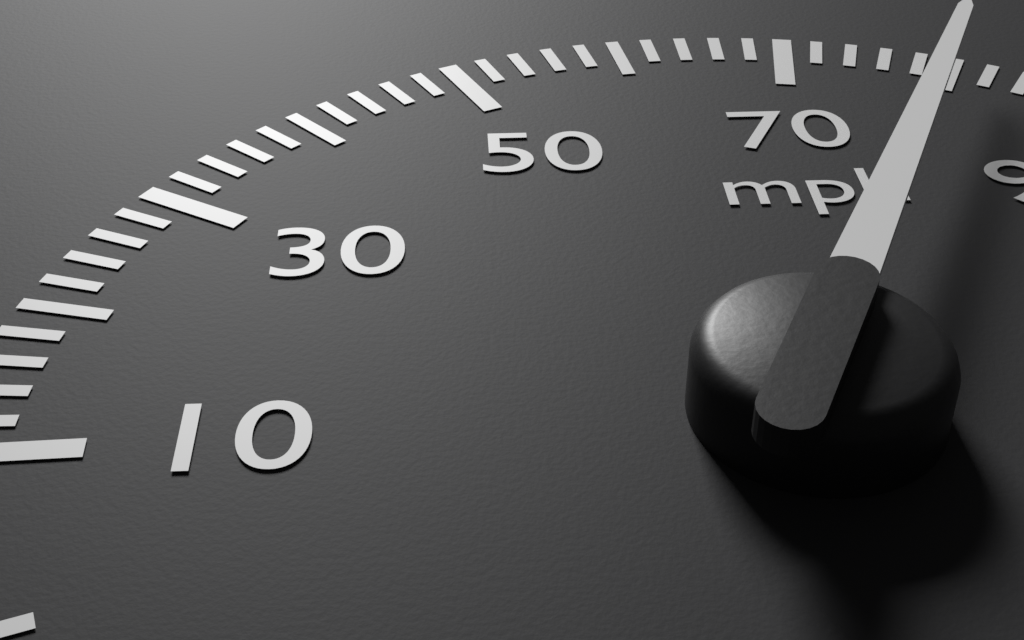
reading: 80 mph
